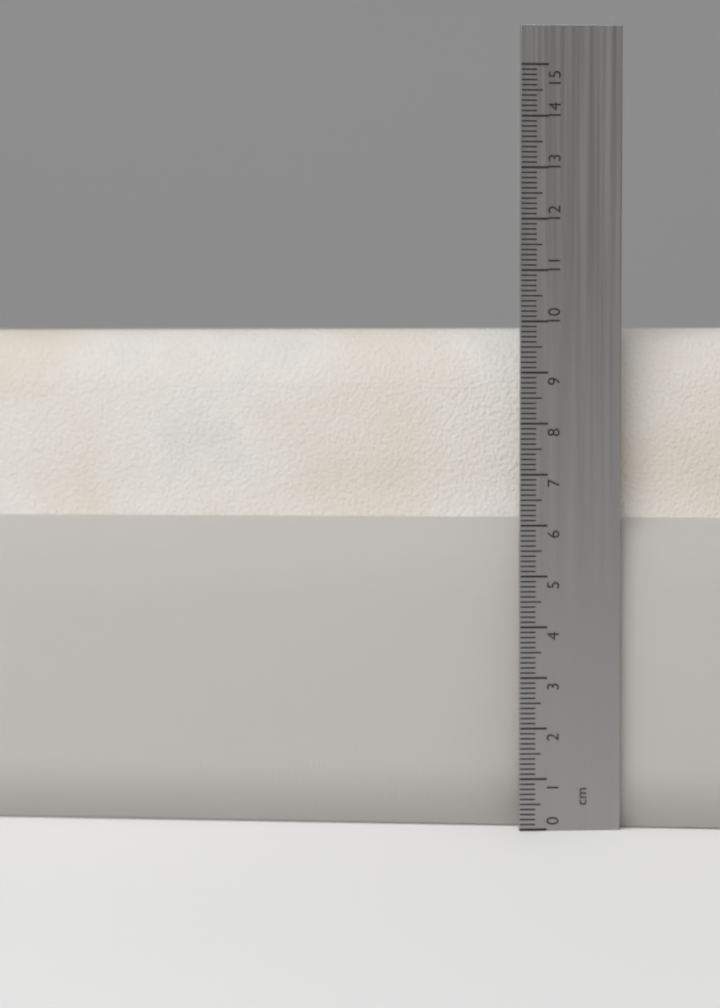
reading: 9.9 cm
